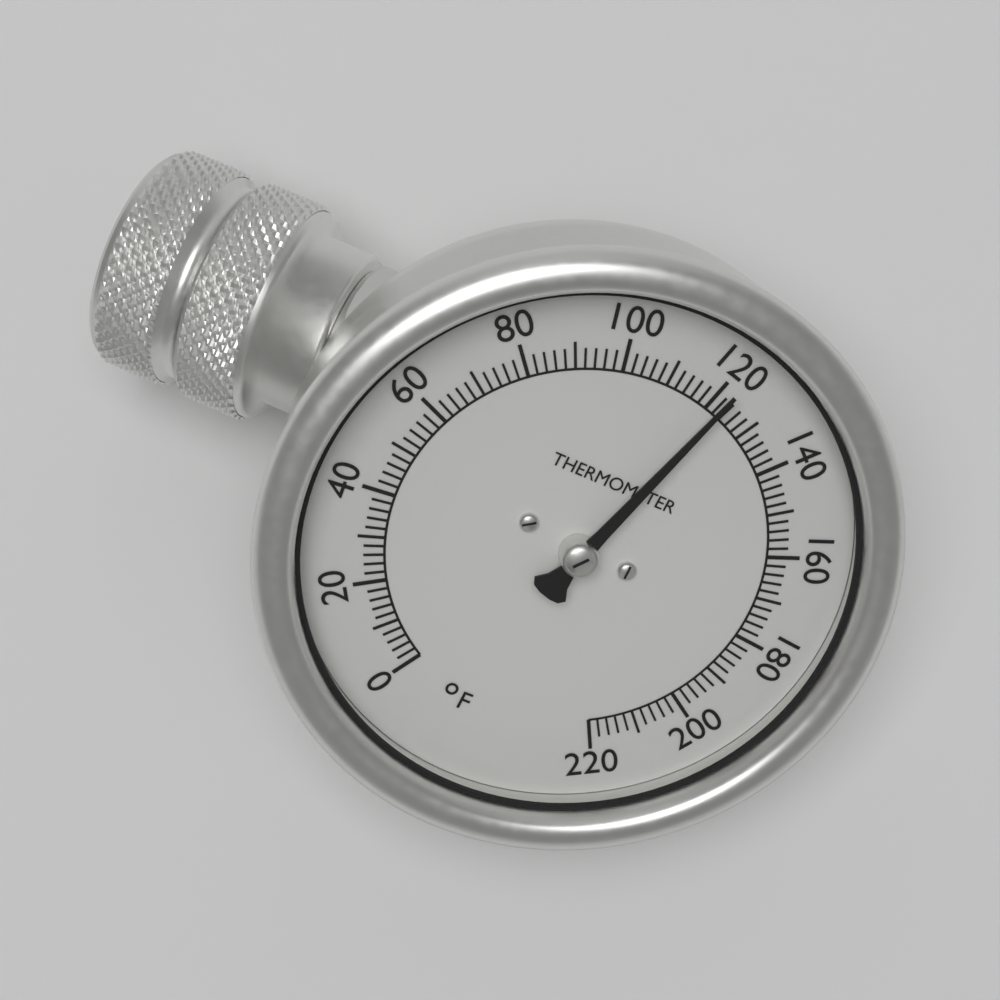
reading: 122 °F
